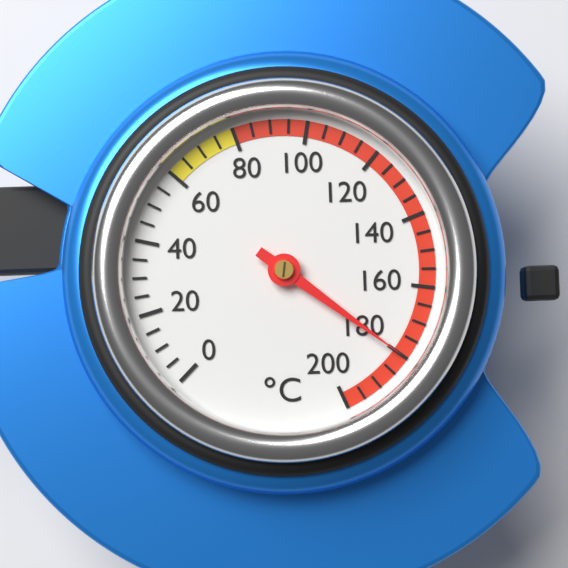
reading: 180 °C
